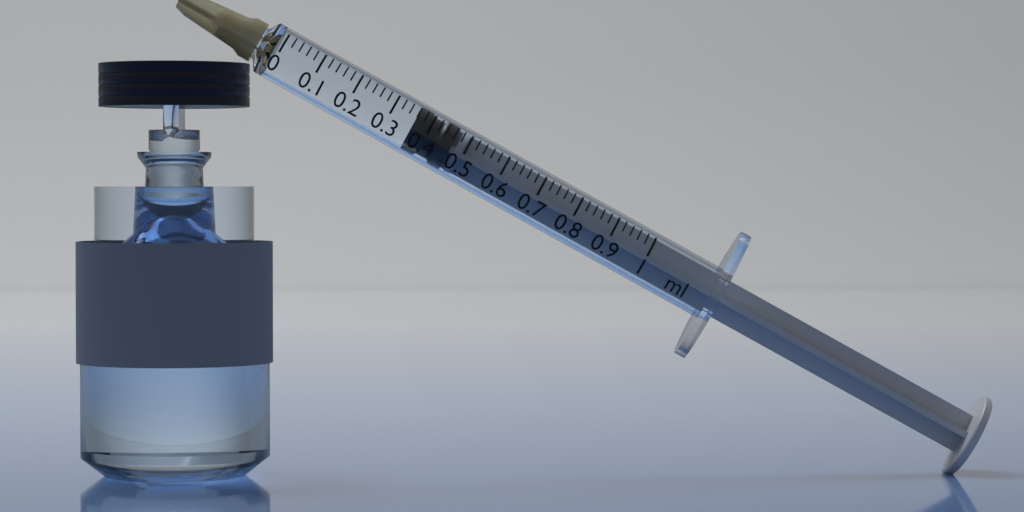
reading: 0.36 ml
